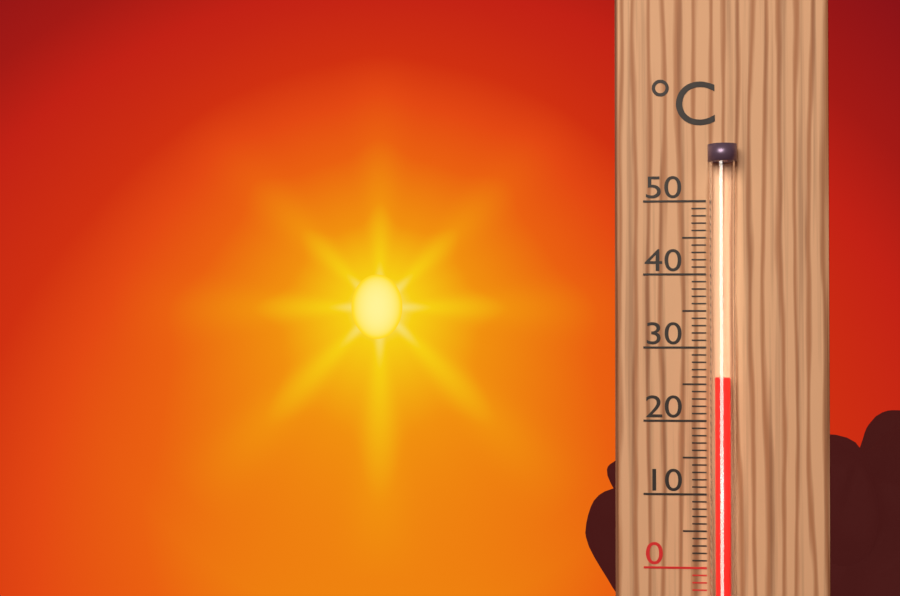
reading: 26 °C
